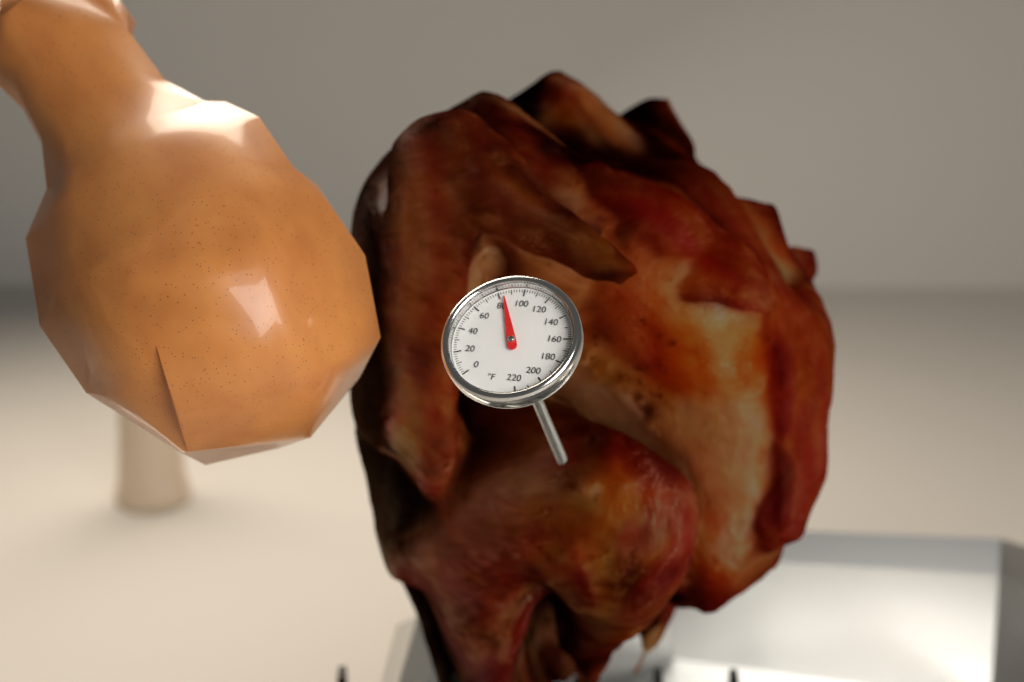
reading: 84 °F
